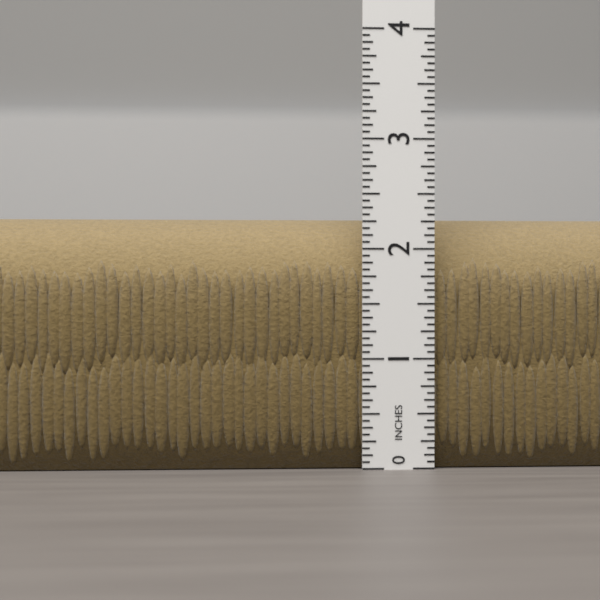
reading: 2.3125 in
